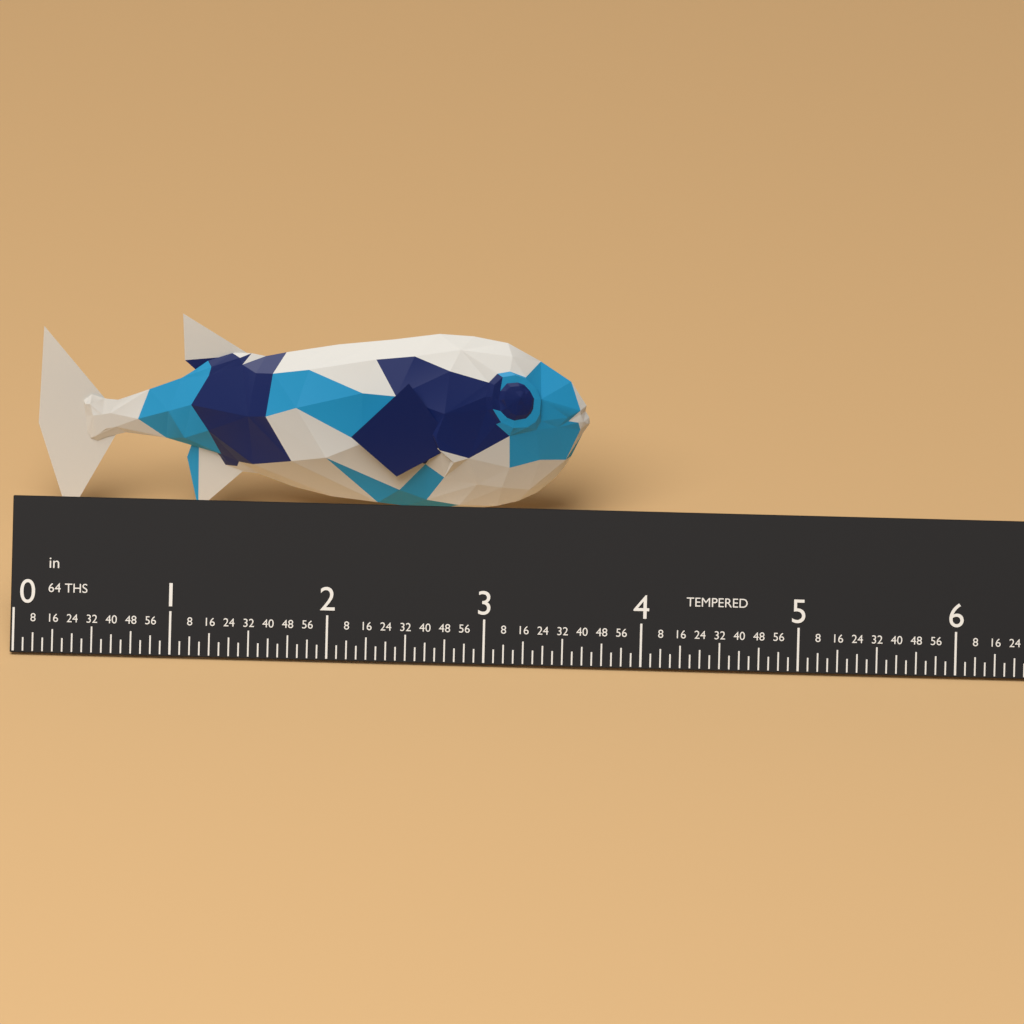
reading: 3.5625 in
